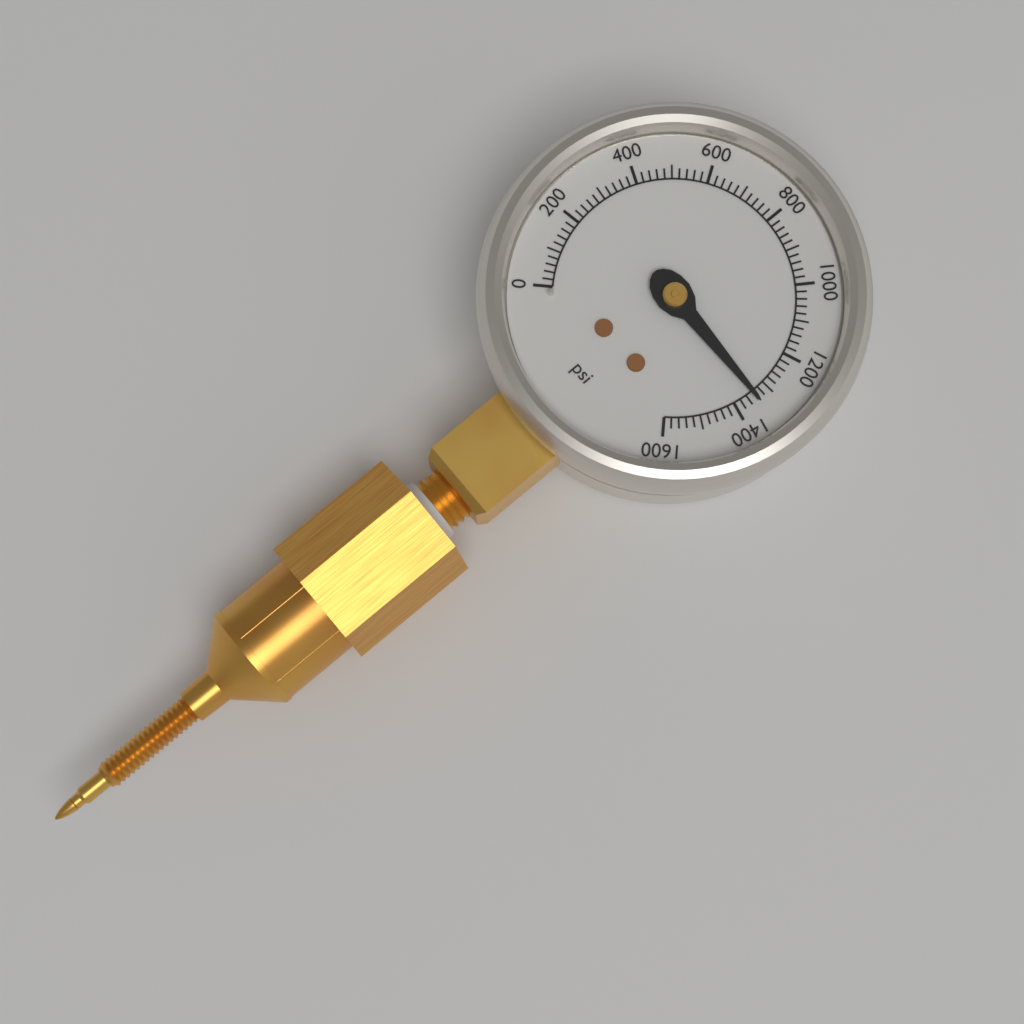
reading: 1340 psi
